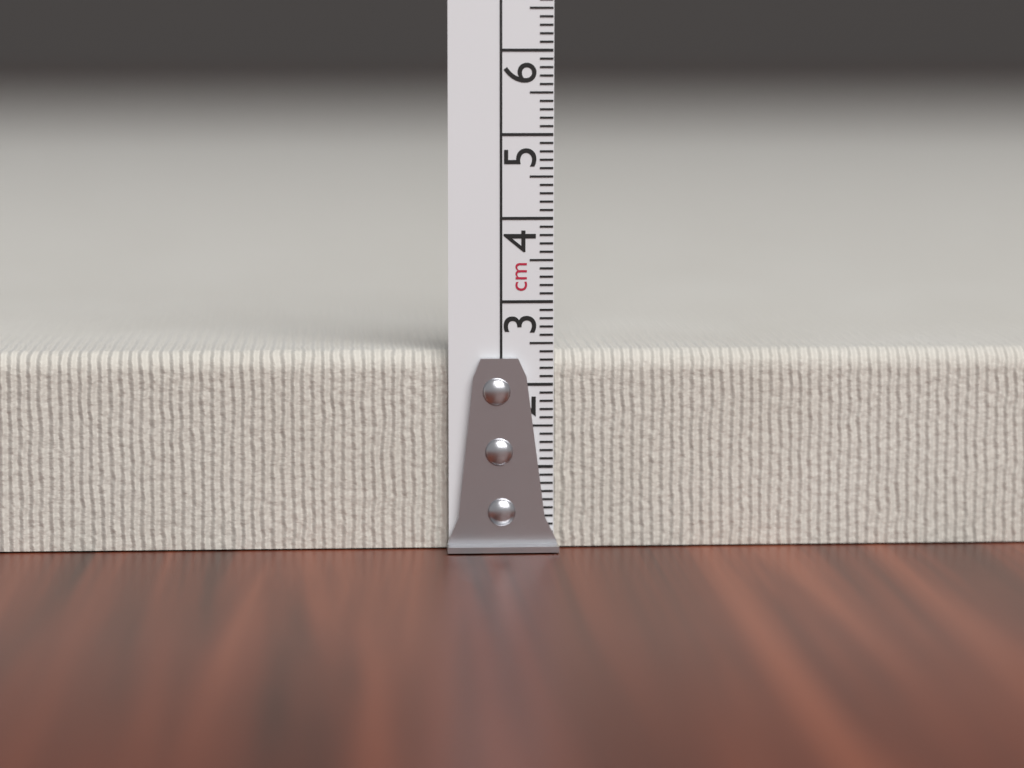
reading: 2.4 cm
